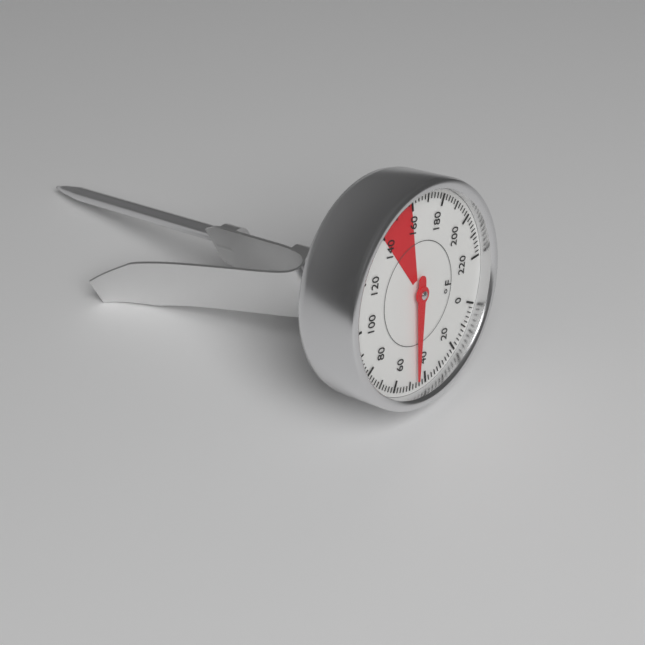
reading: 46 °F
